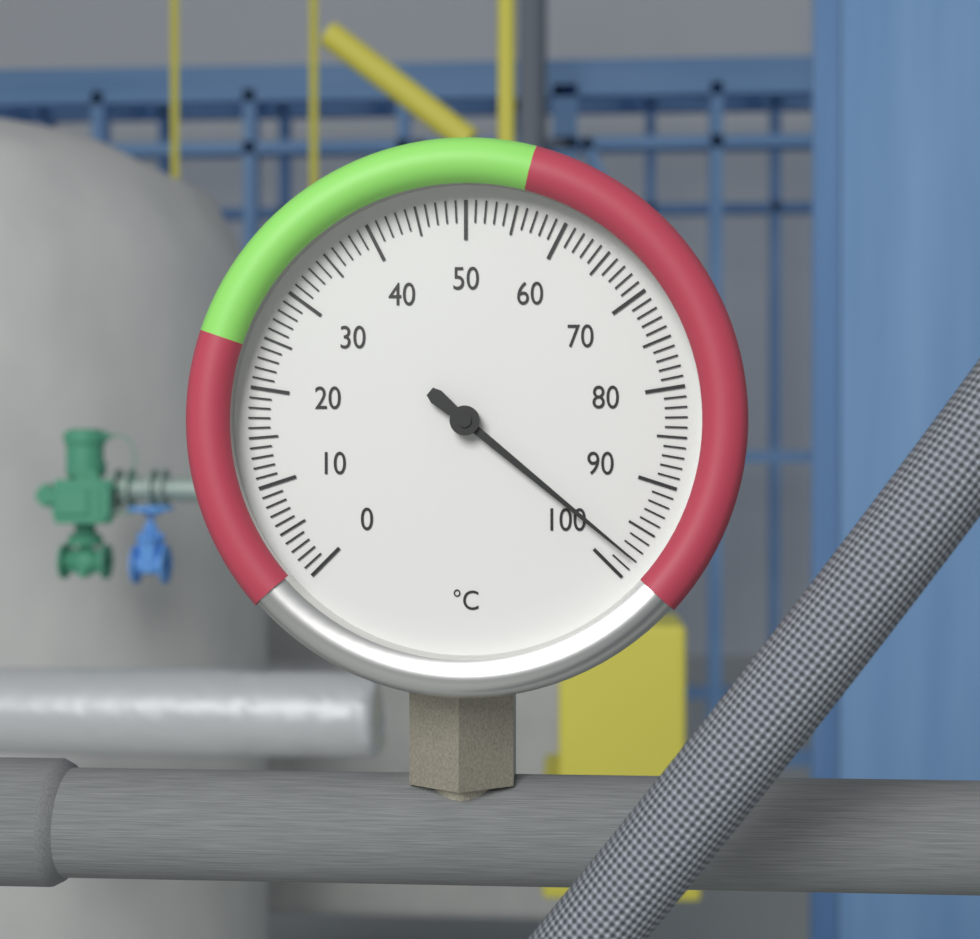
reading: 98 °C
